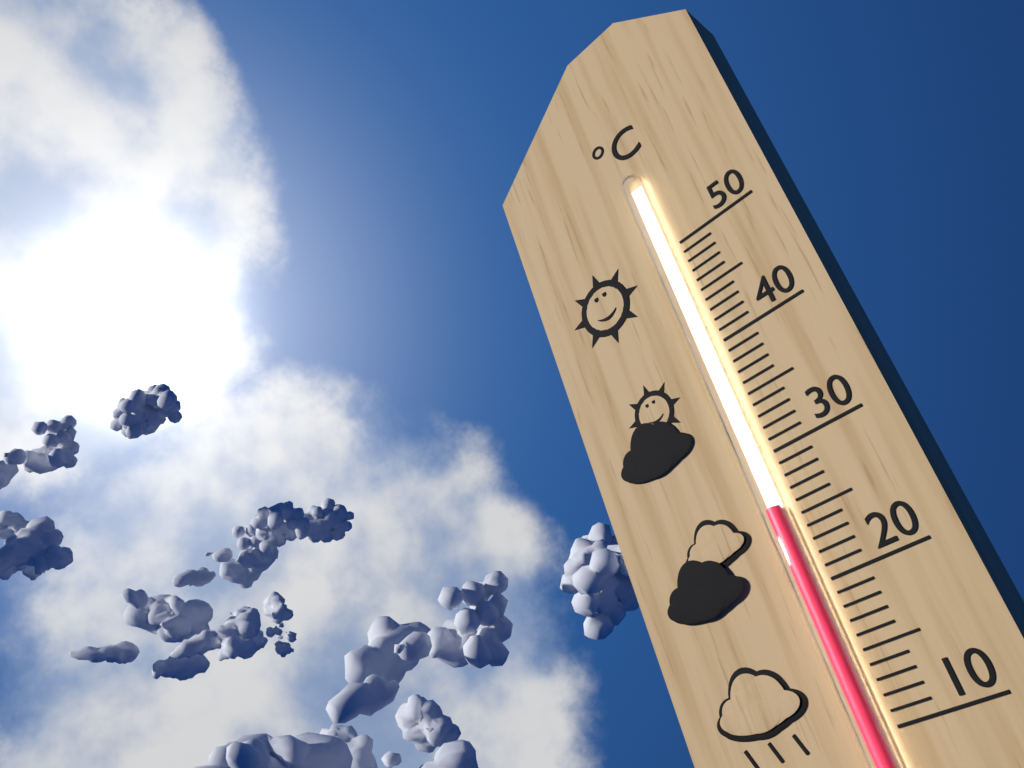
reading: 26 °C
